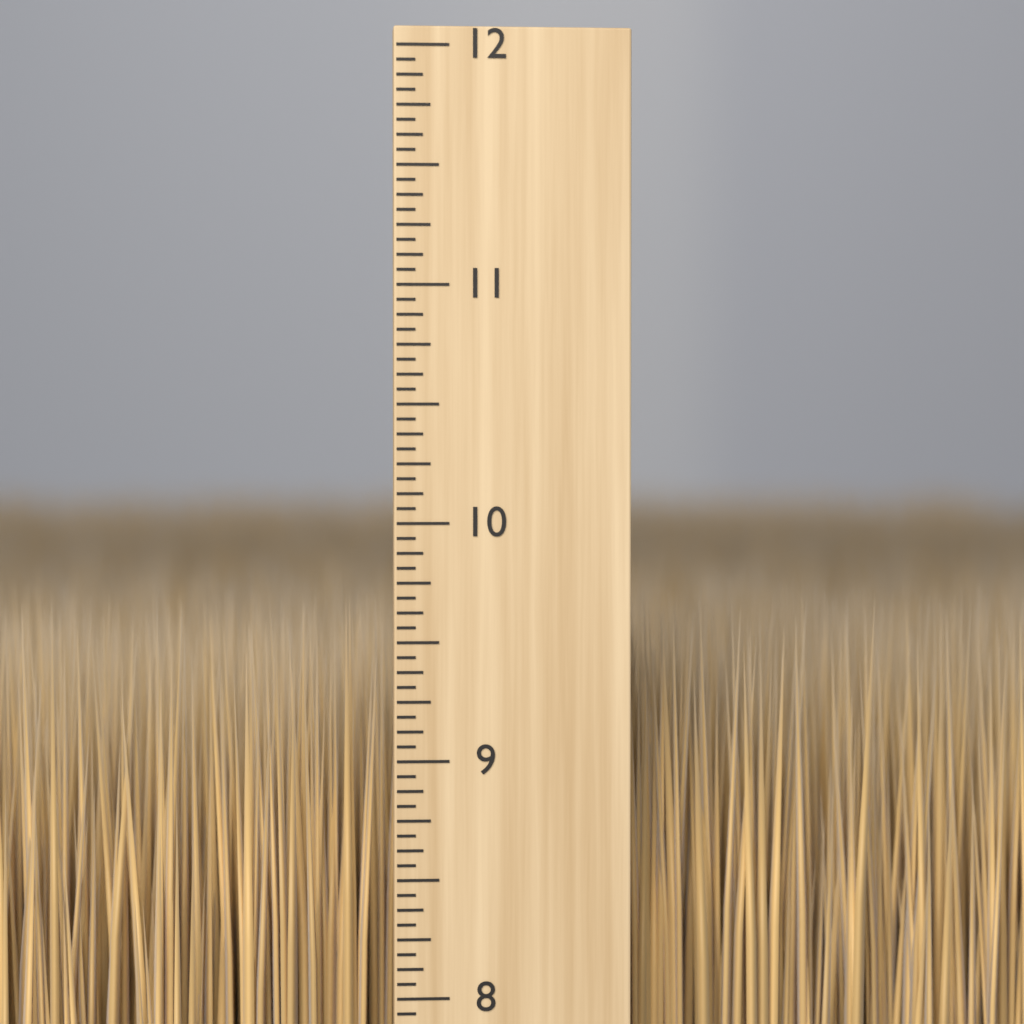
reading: 9.6875 inch
